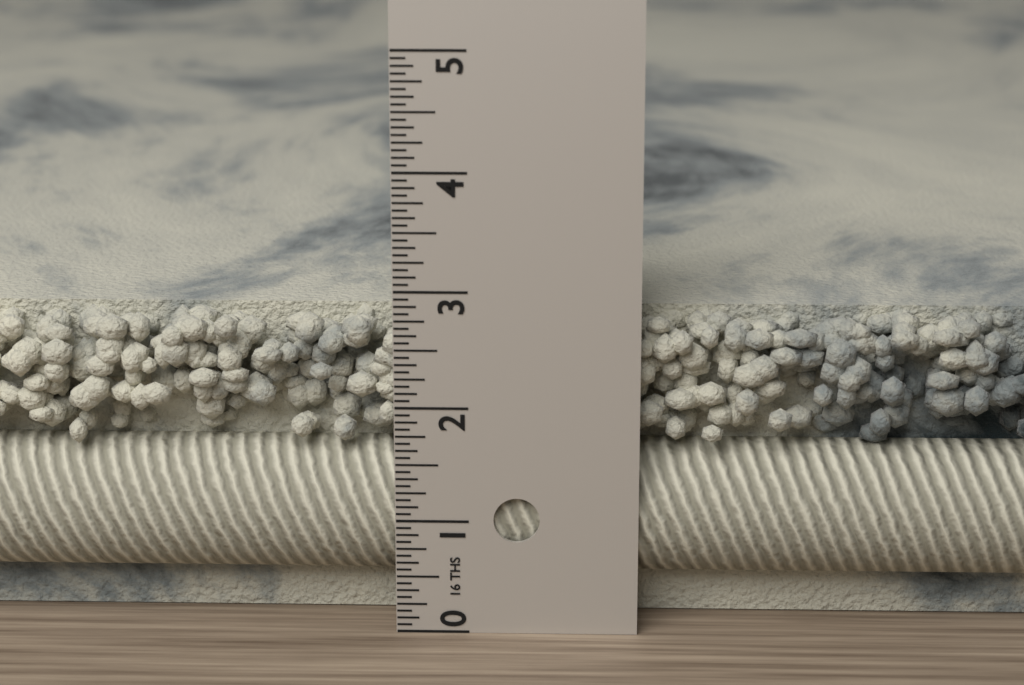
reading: 2.7500 in
